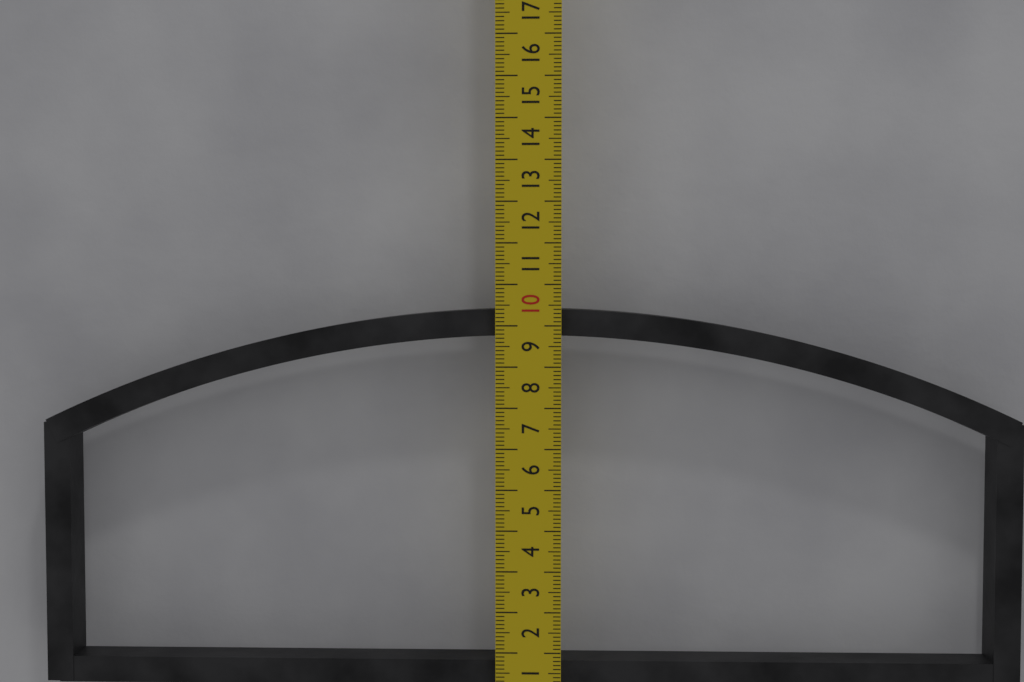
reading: 9.4 cm
